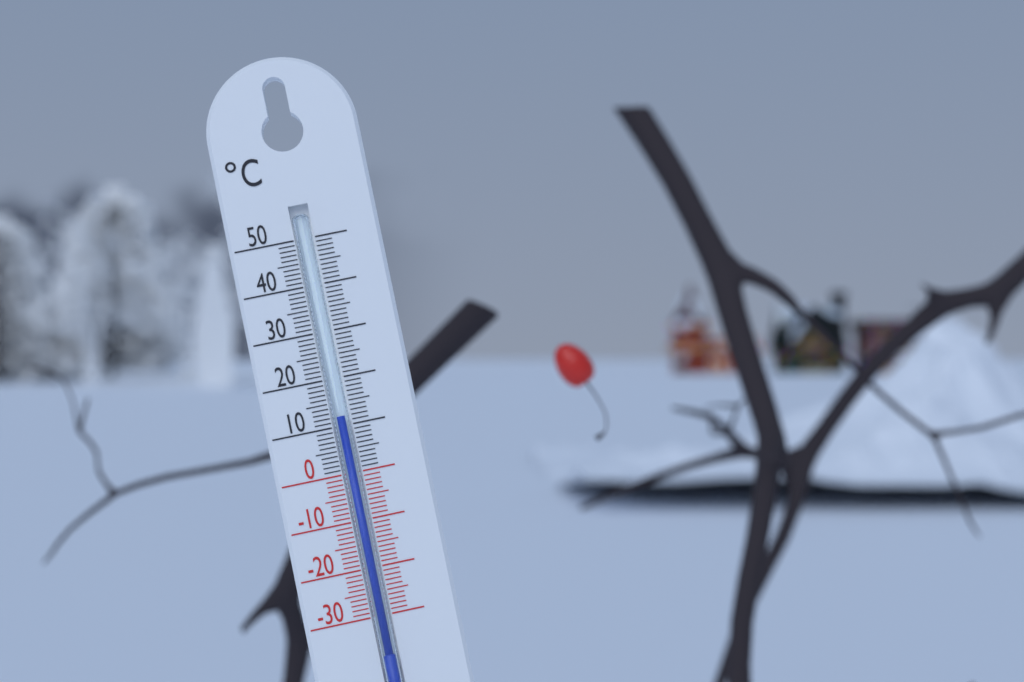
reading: 12 °C
